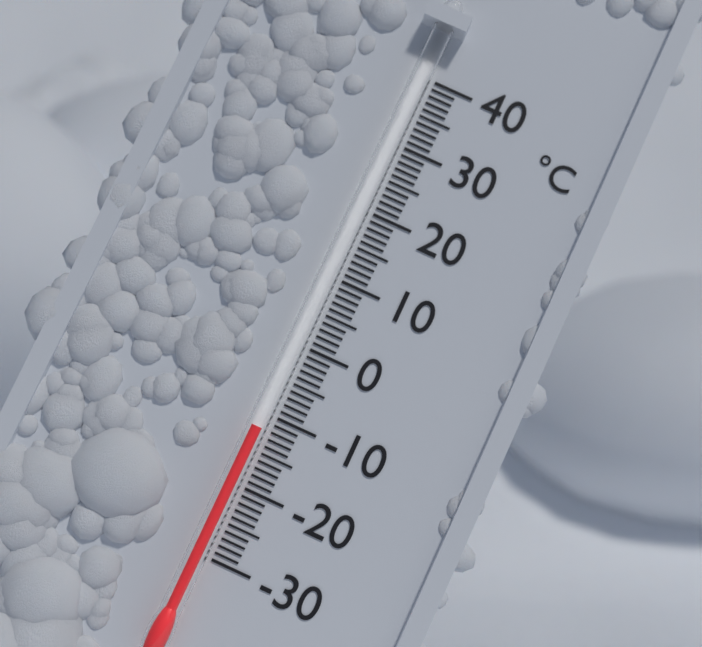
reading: -12 °C
